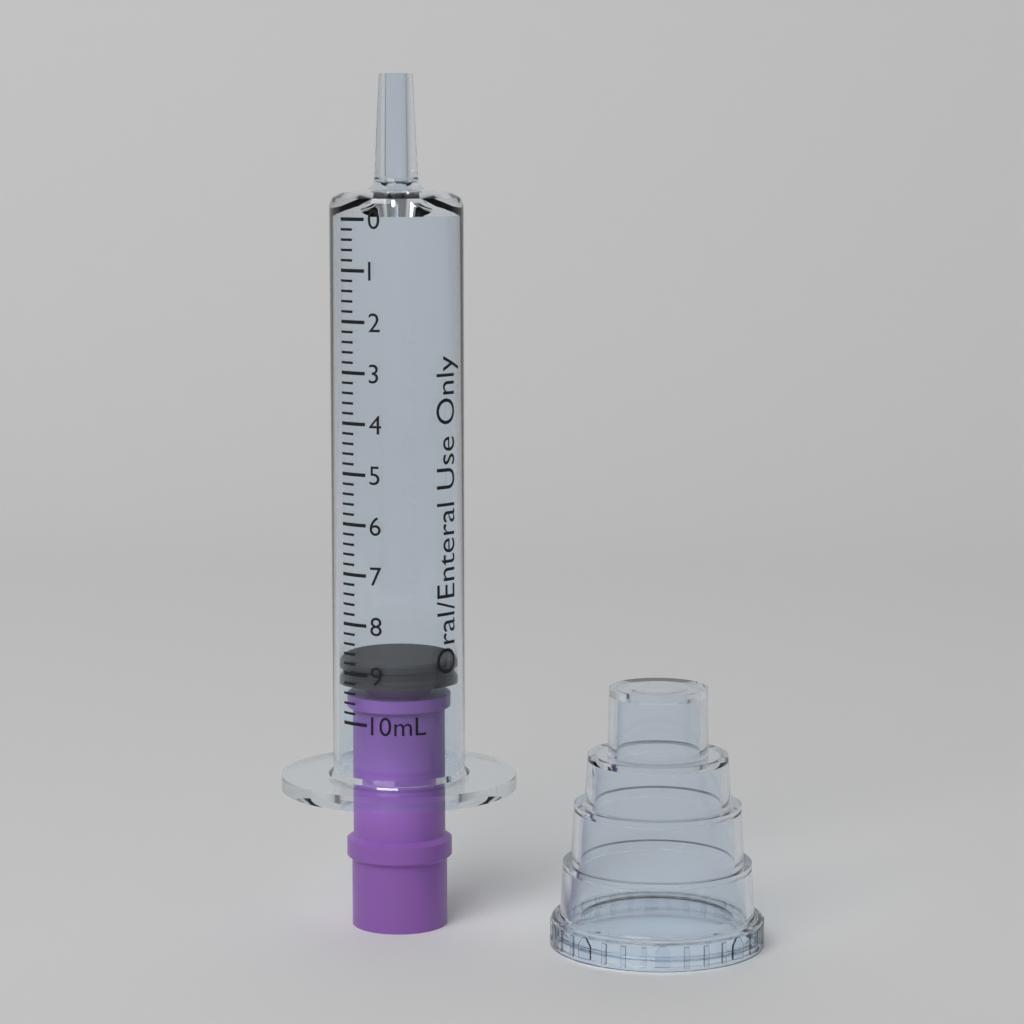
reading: 8.8 mL
